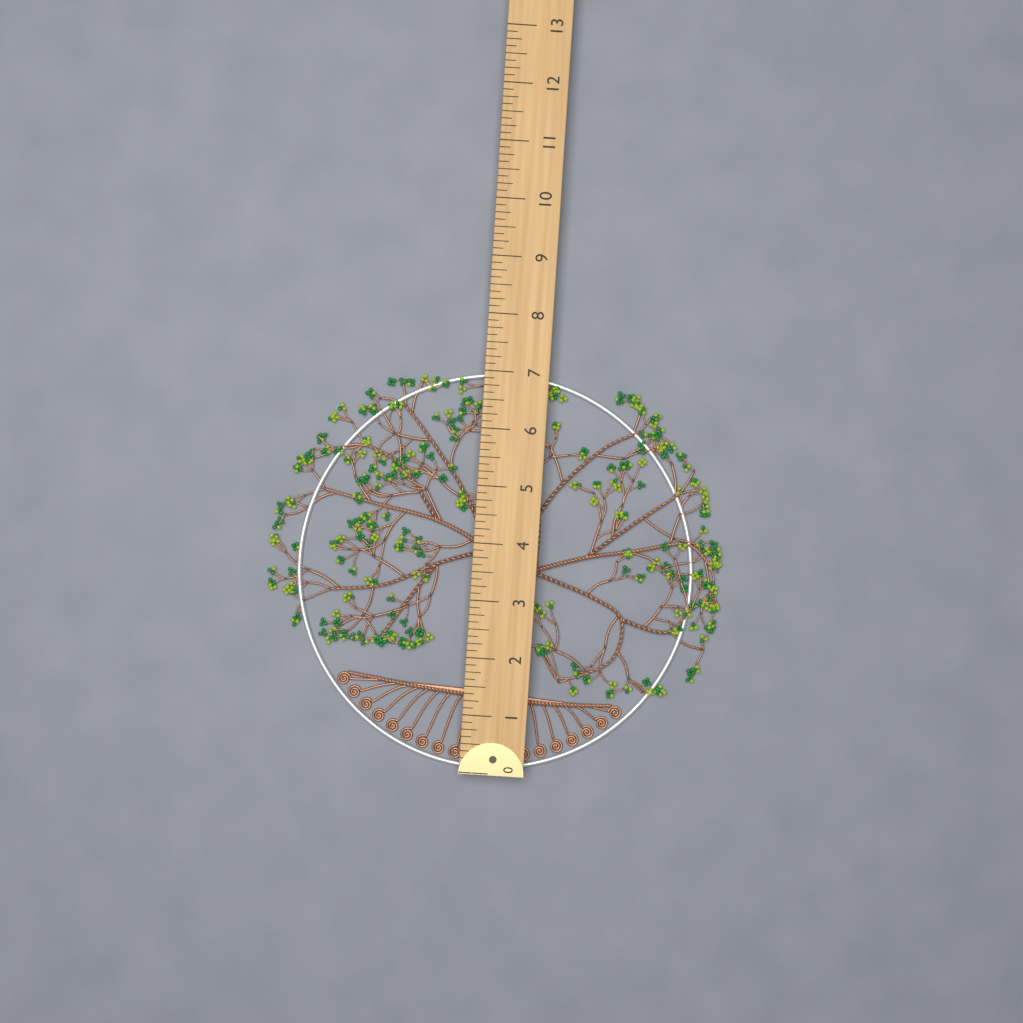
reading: 7.000 (no unit)
